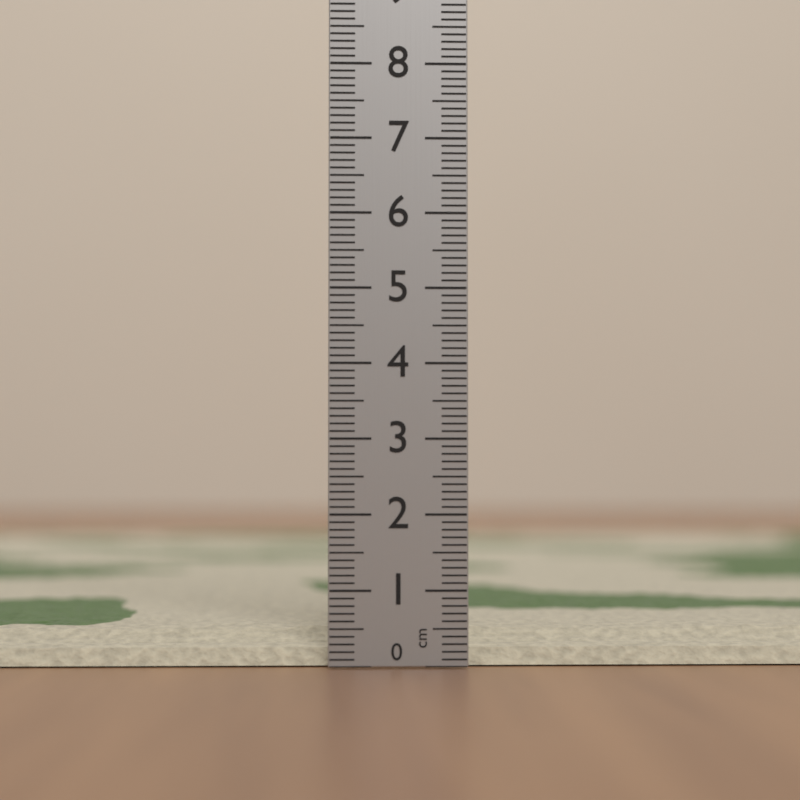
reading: 0.5 cm
